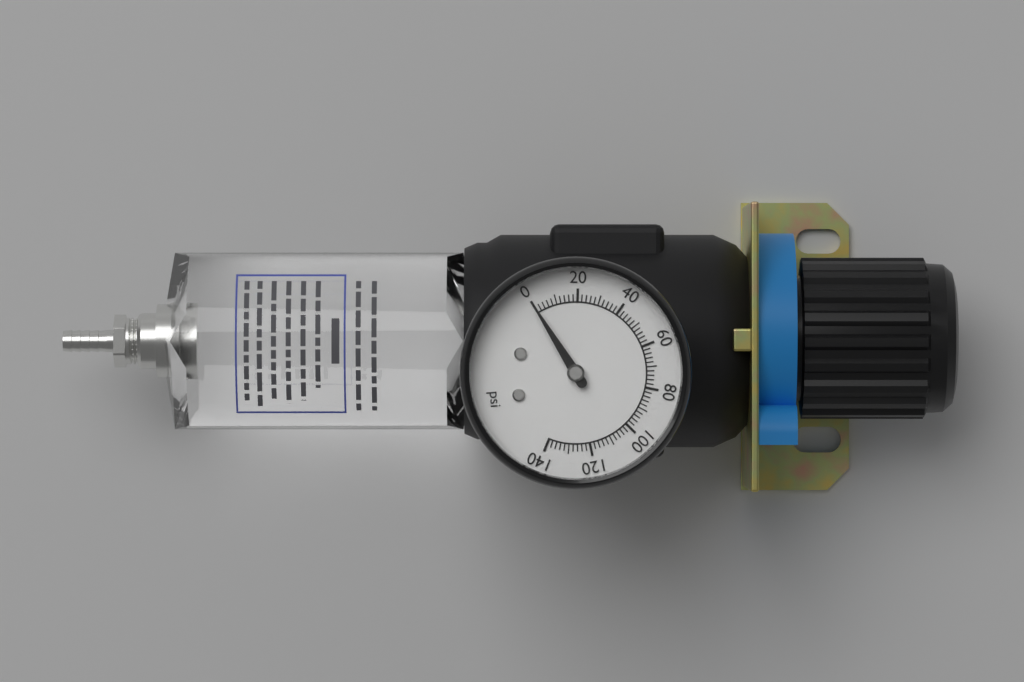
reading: 0 psi
